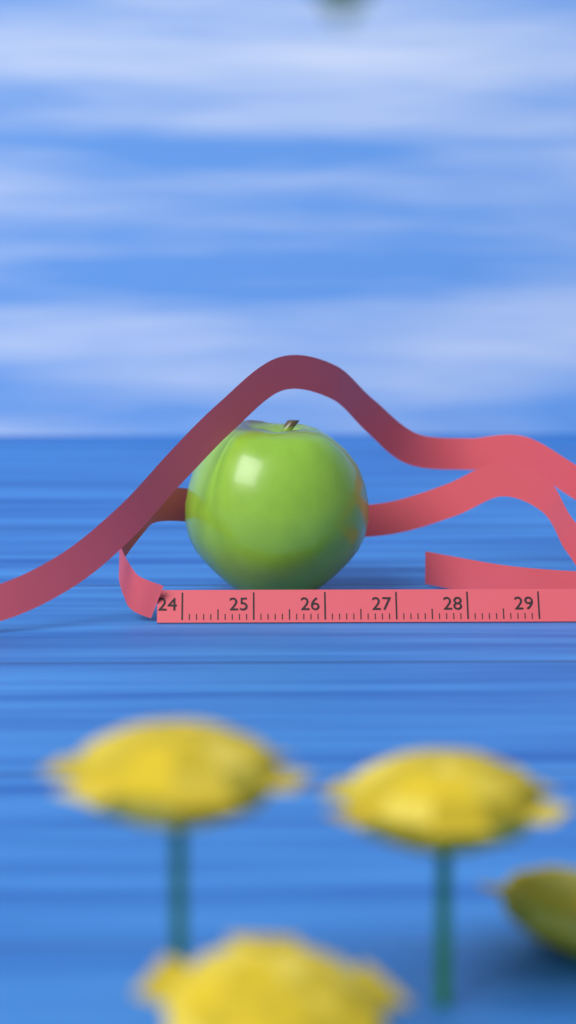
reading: 26.7 cm
